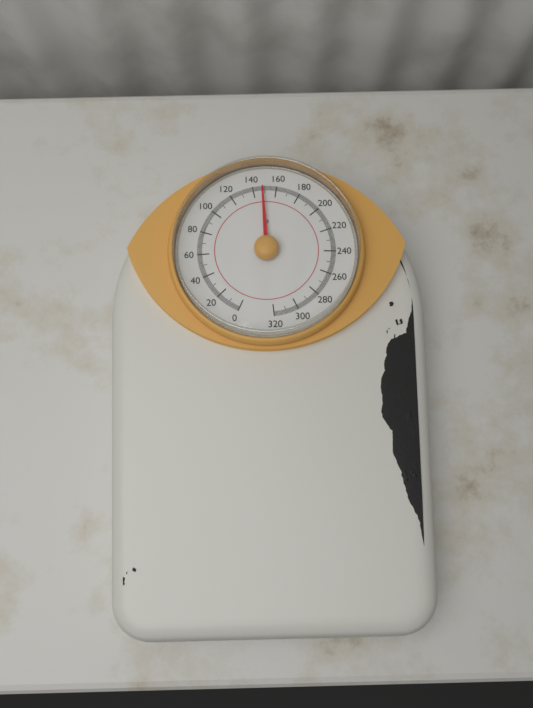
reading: 148 lb
